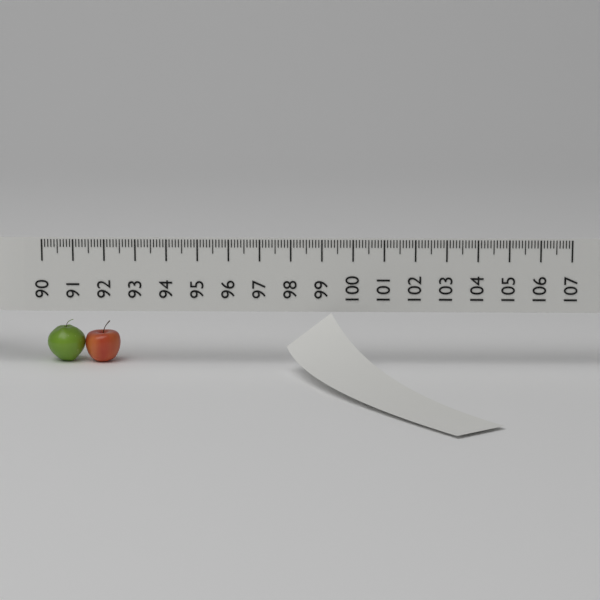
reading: 92.4 (no unit)
